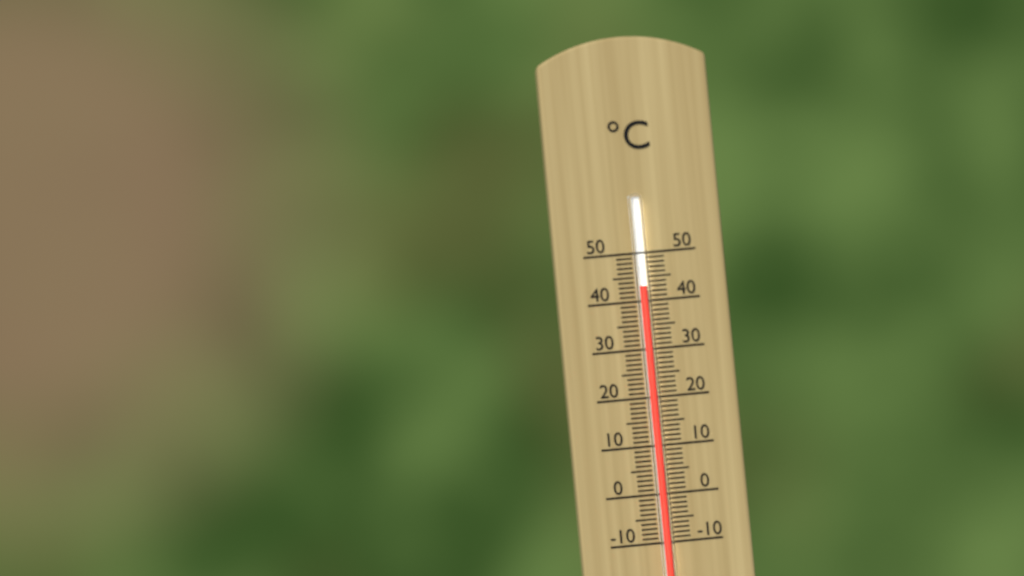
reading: 43 °C
